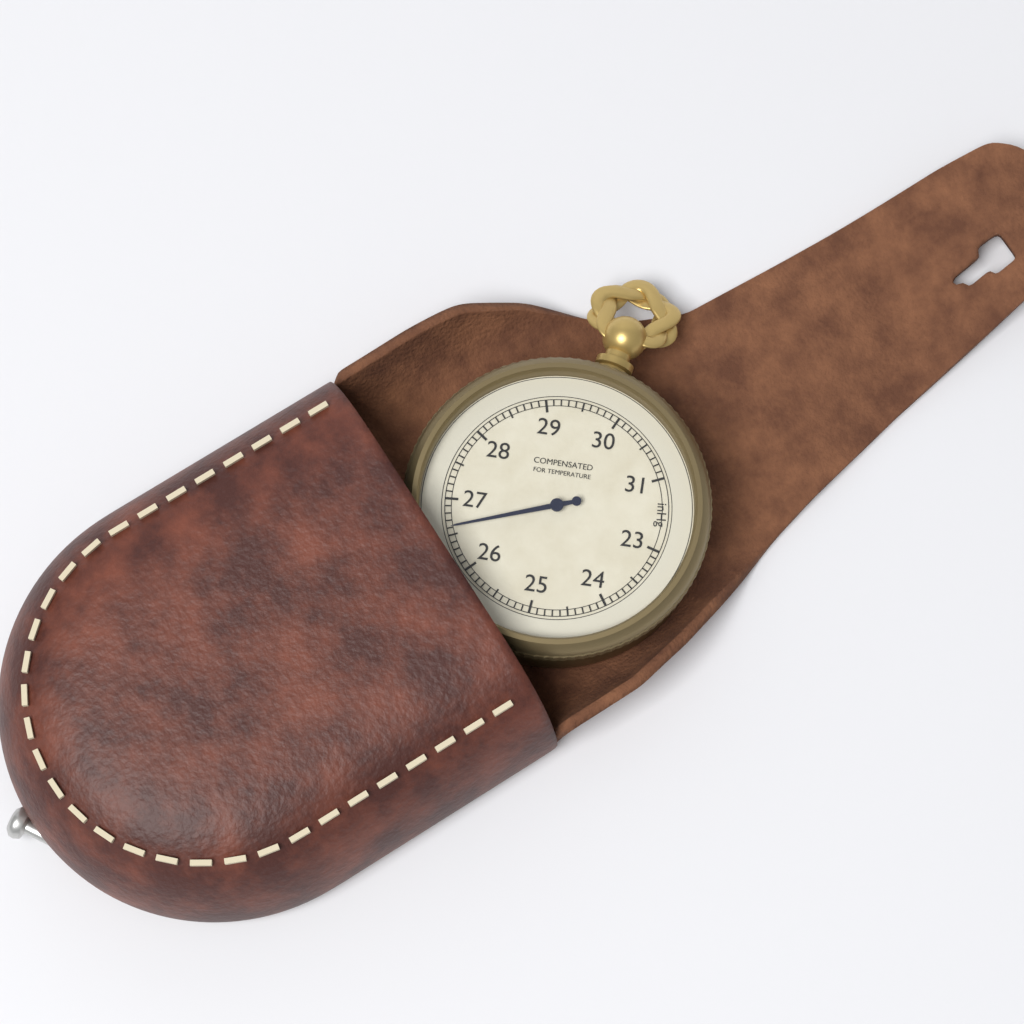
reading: 26.6 inHg
